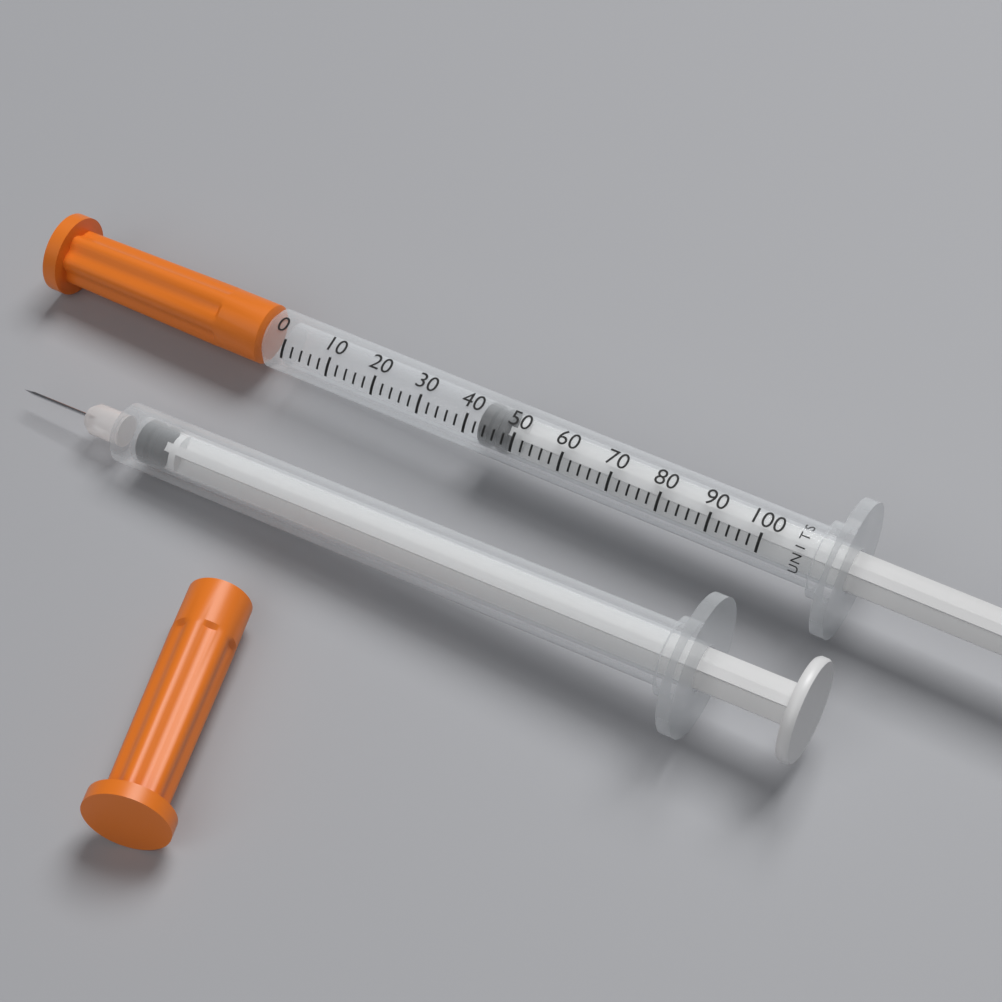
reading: 42 units
